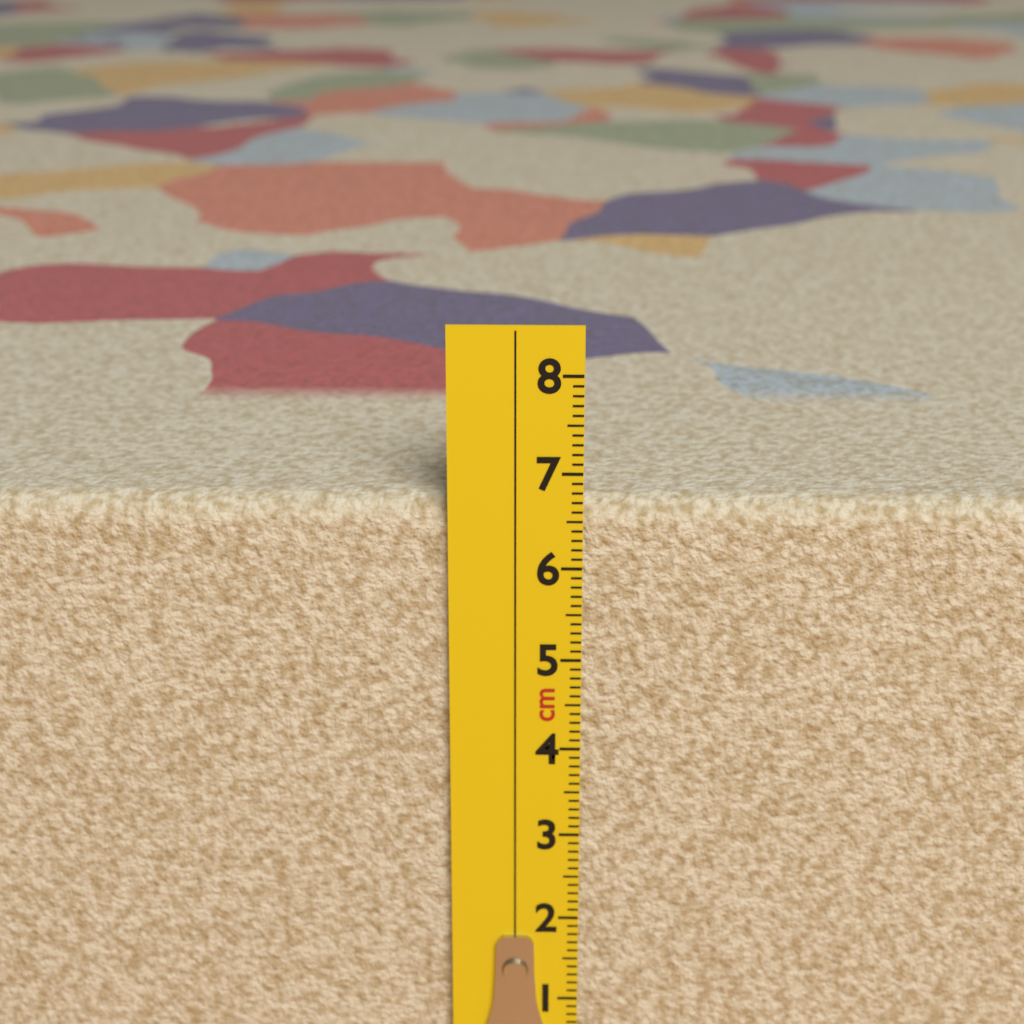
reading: 6.7 cm
